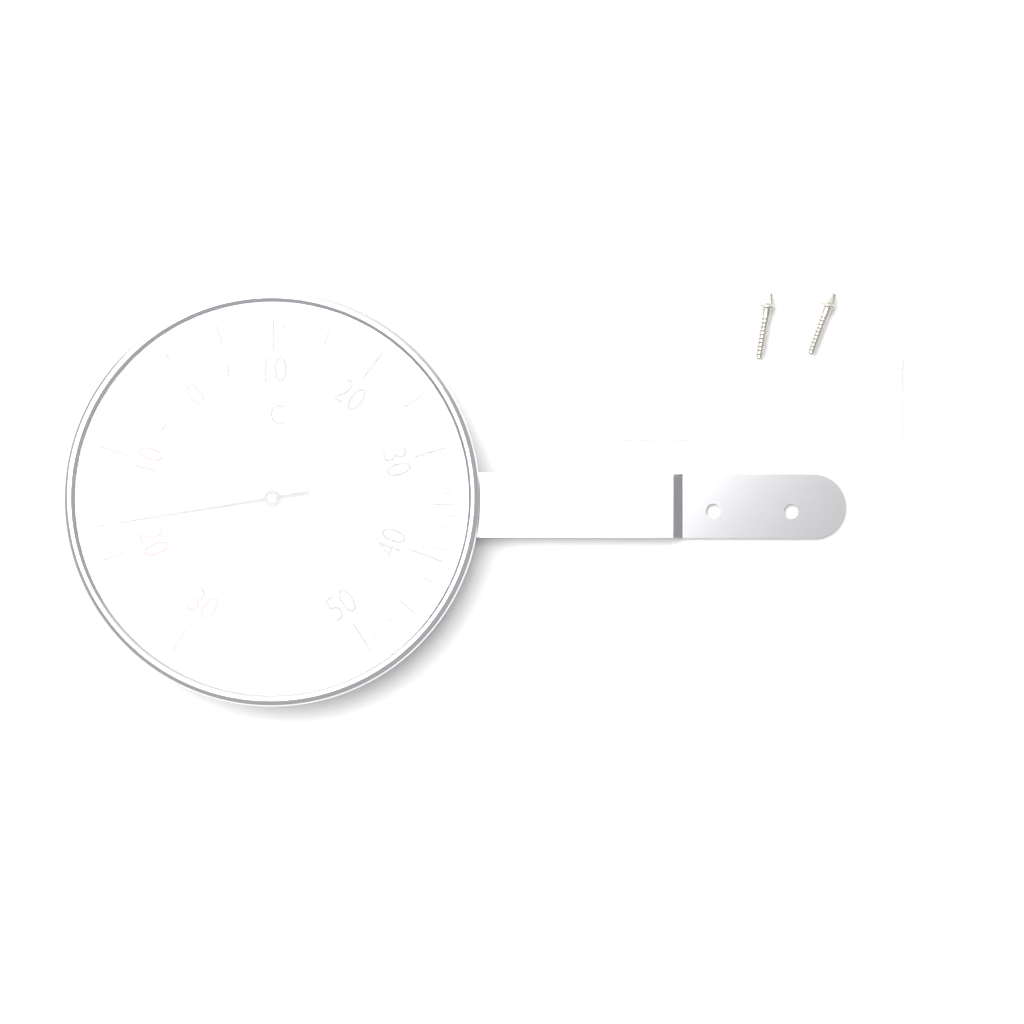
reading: -17 °C
